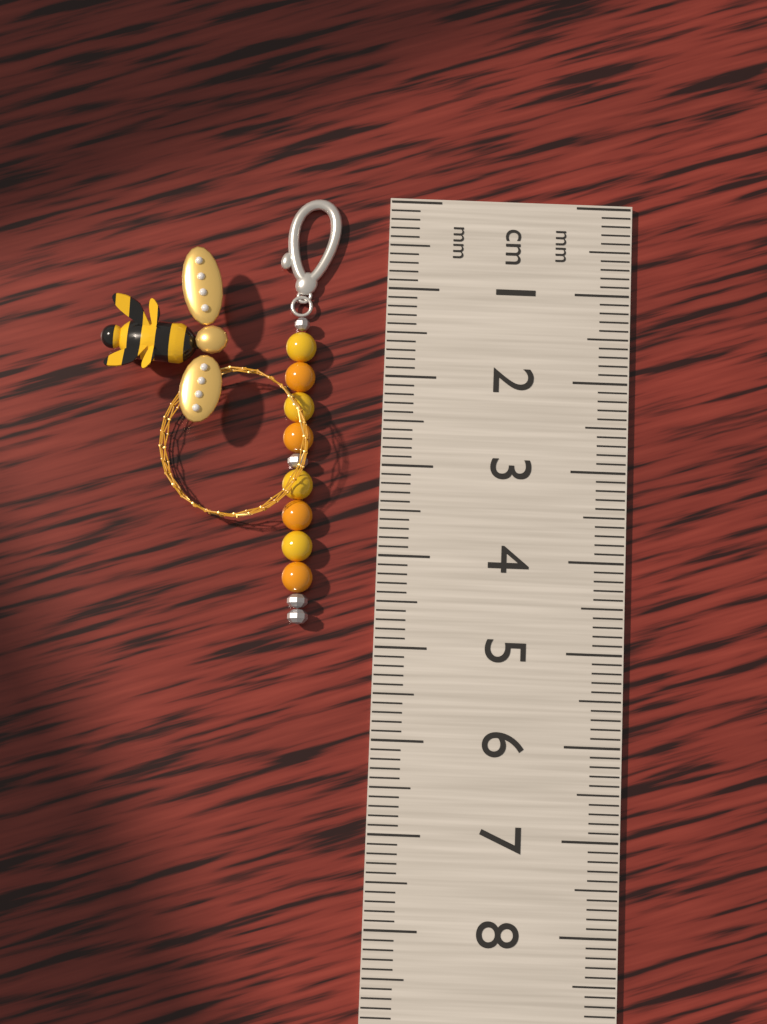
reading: 4.8 cm
